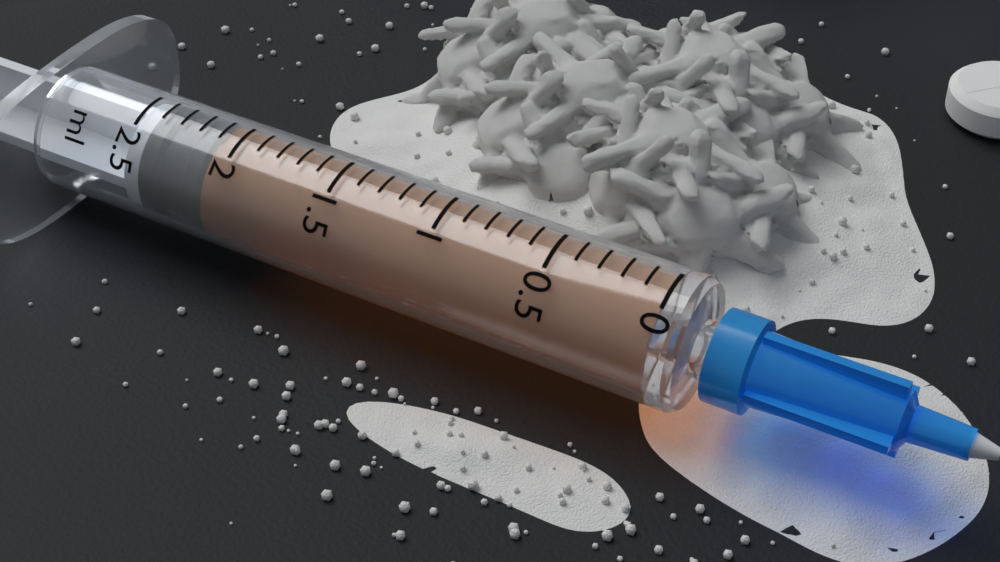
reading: 2.1 ml
